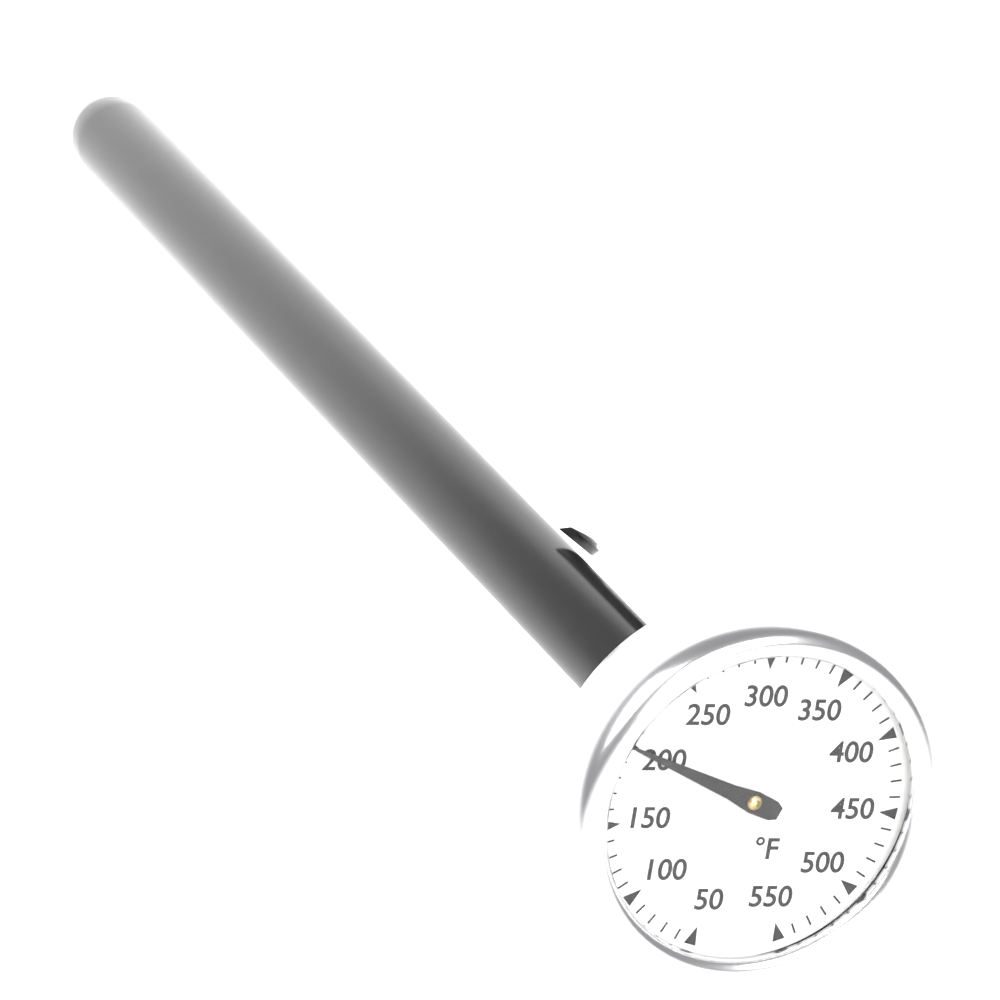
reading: 200 °F
